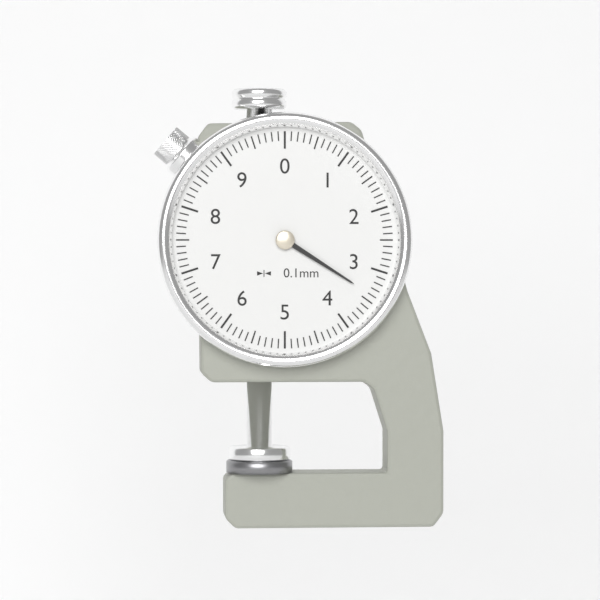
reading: 3.4 mm
